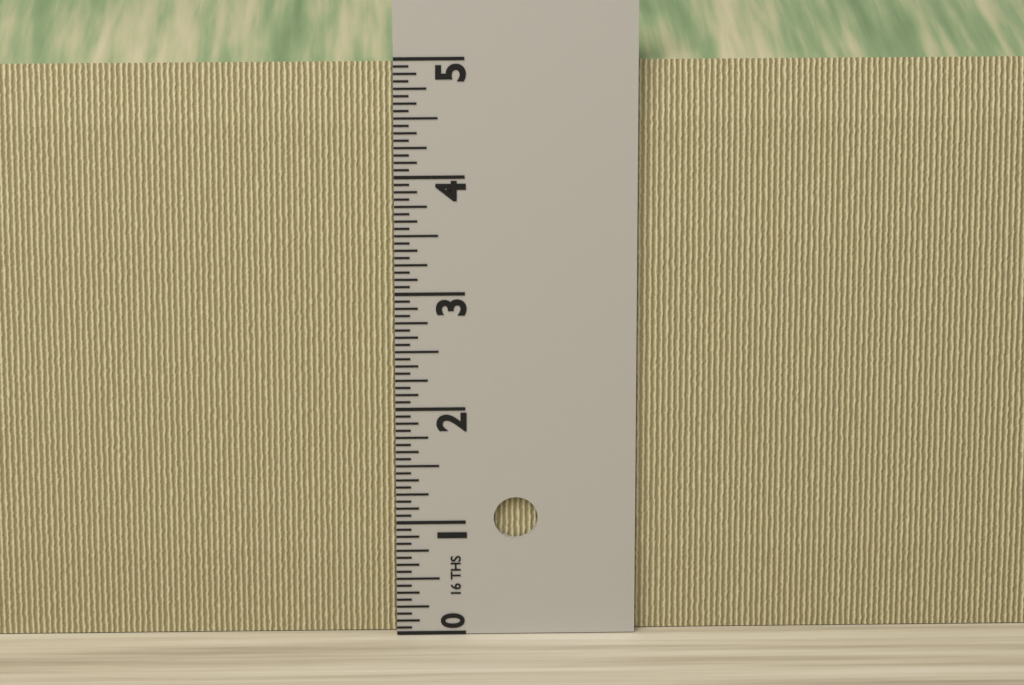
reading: 4.9375 in
